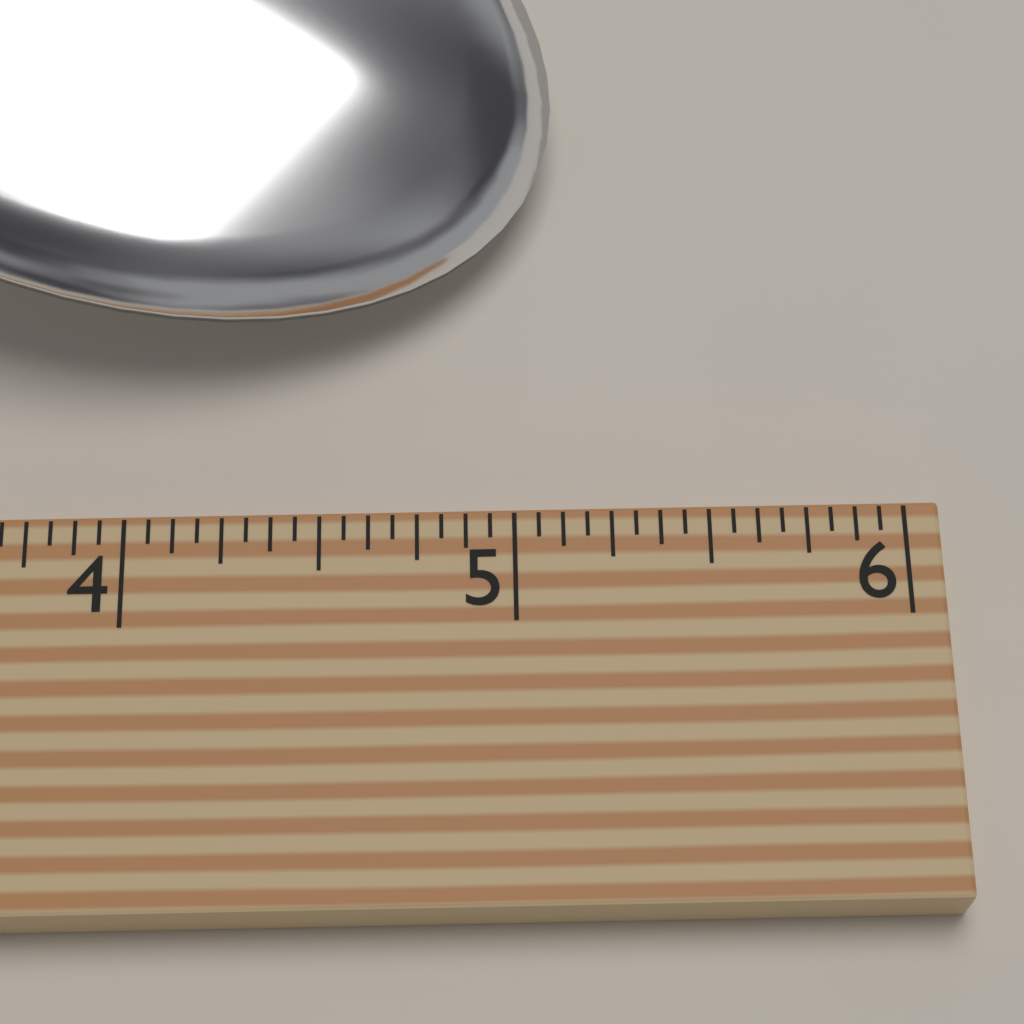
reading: 5.1250 (no unit)
